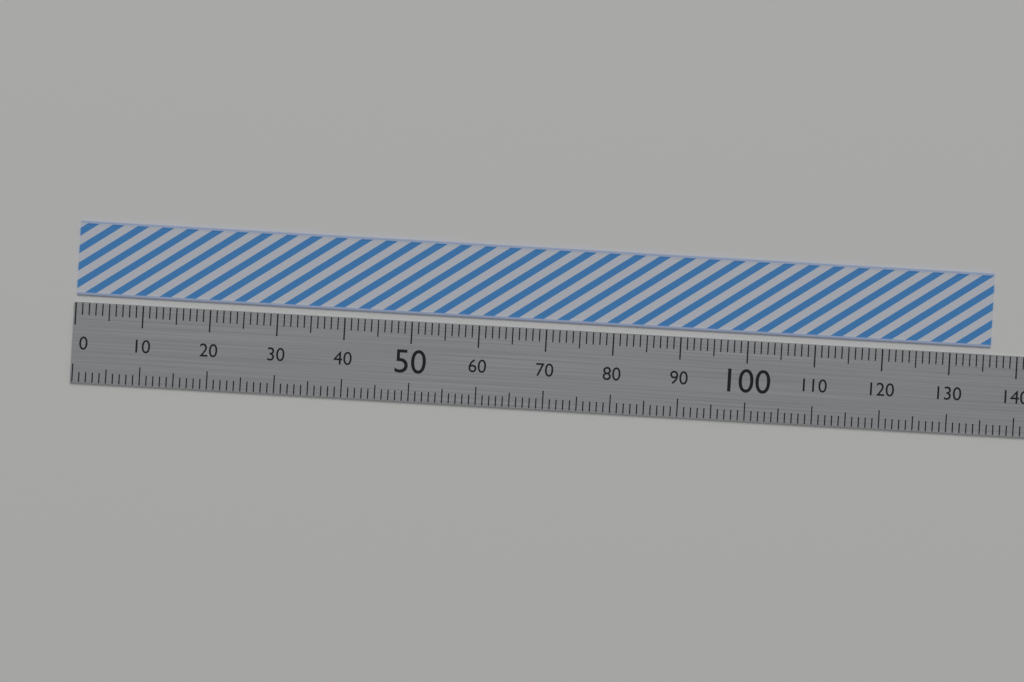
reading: 136 (no unit)
